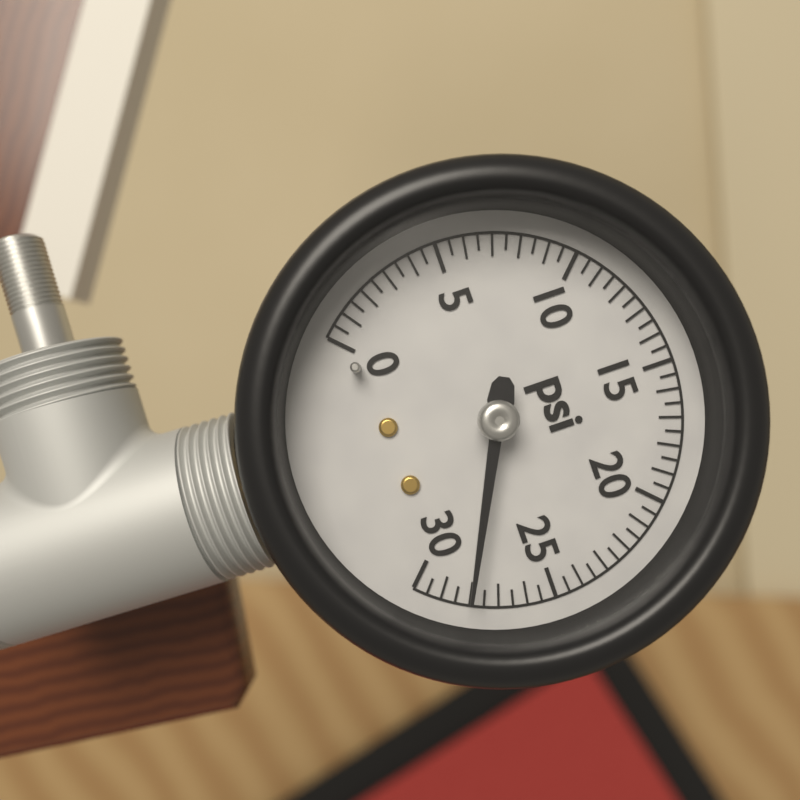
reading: 28.0 psi
